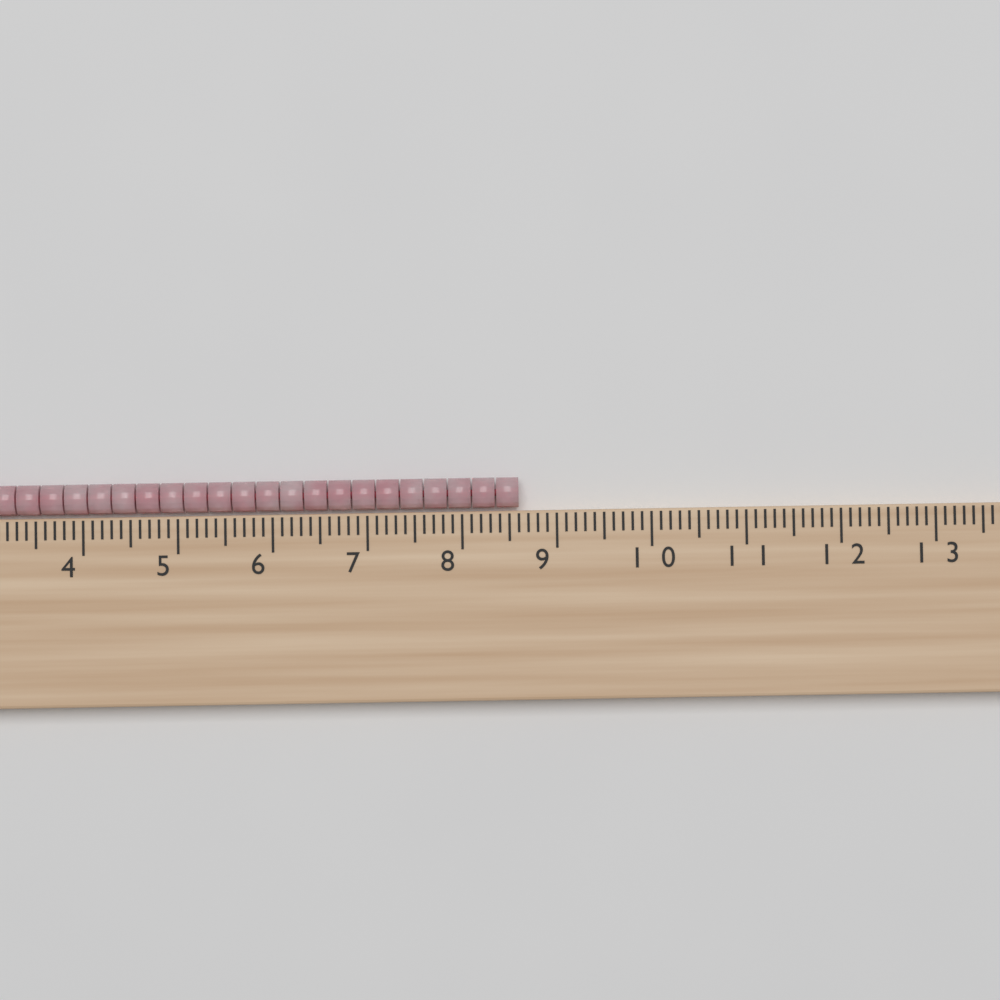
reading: 8.6 cm
